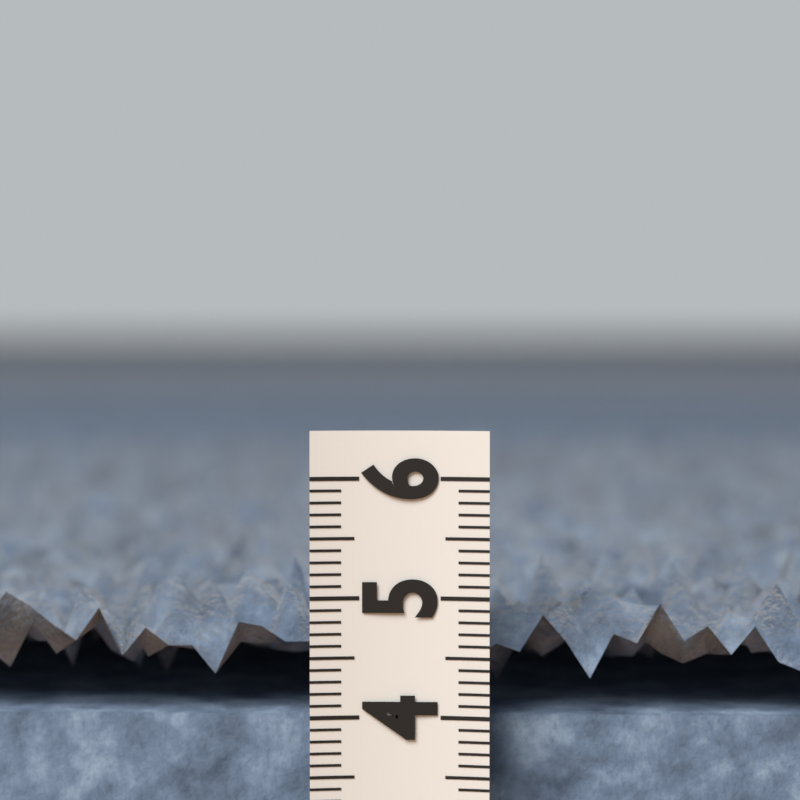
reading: 5.2 (no unit)
